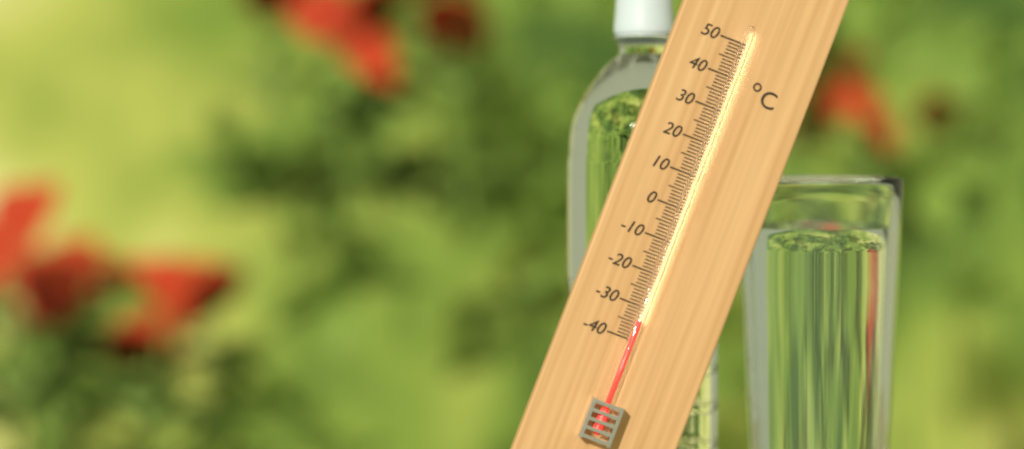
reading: -34 °C
